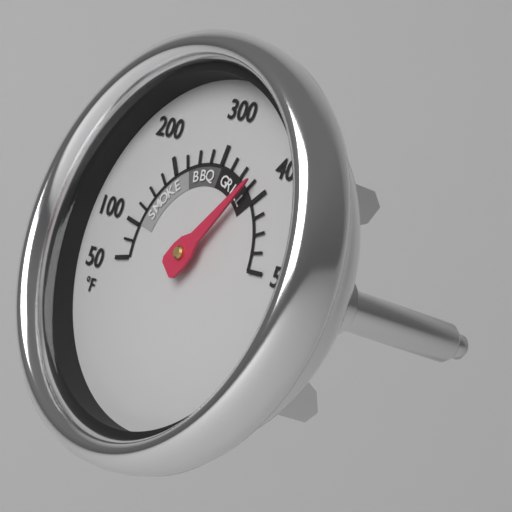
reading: 375 °F
